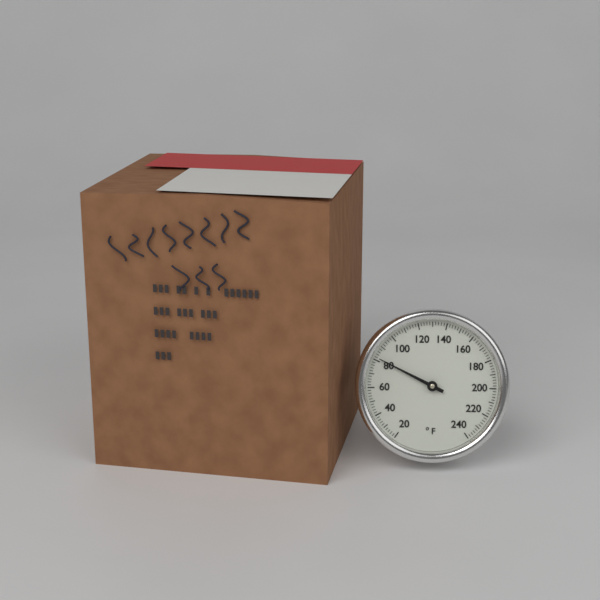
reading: 82 °F
